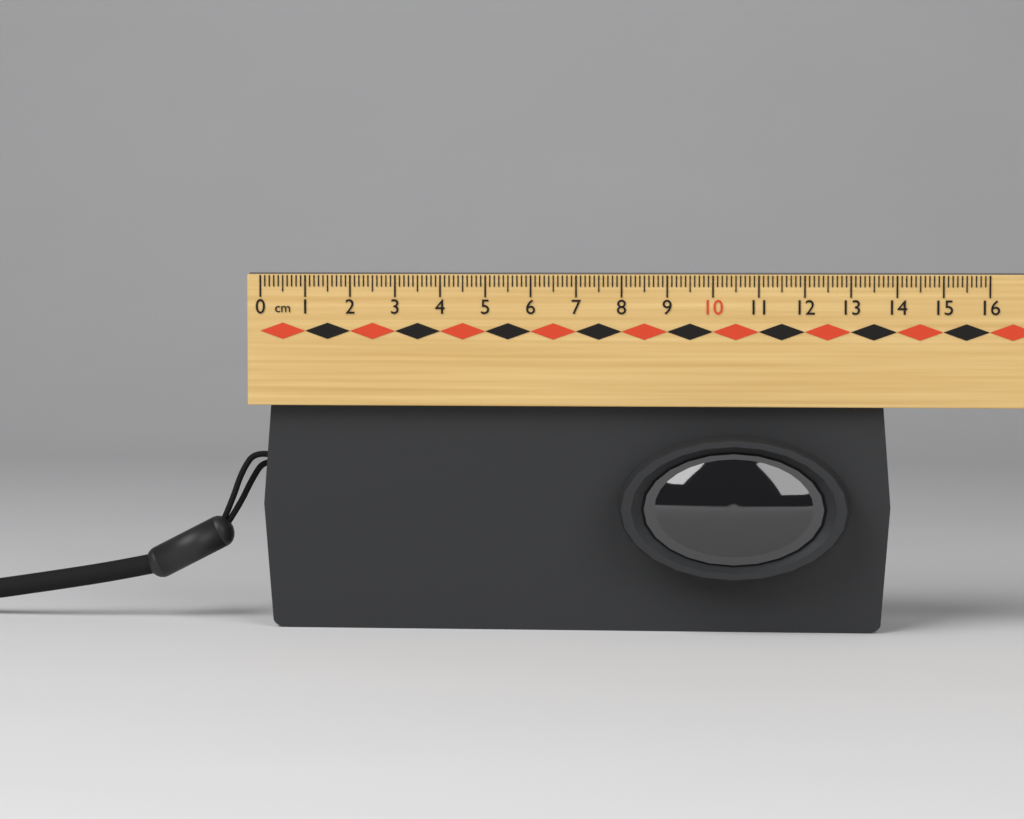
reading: 13.9 cm
